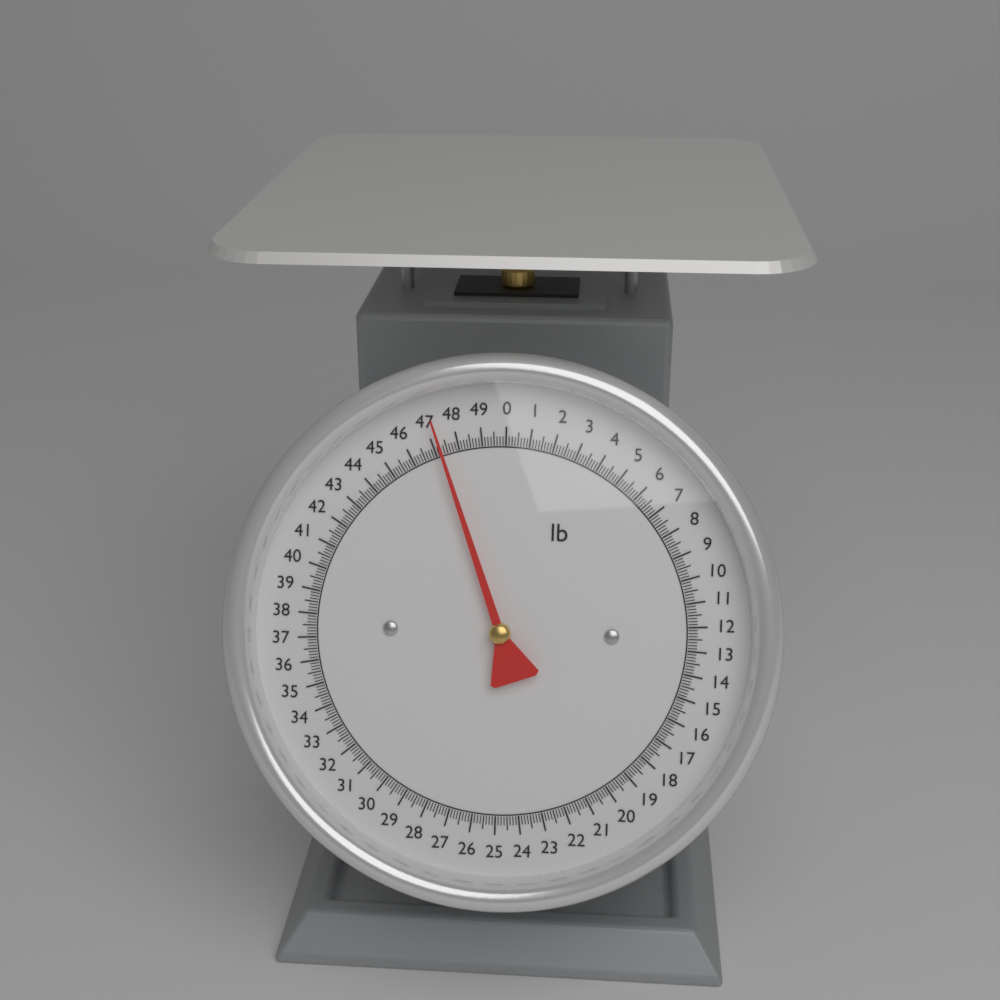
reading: 47.250 lb
